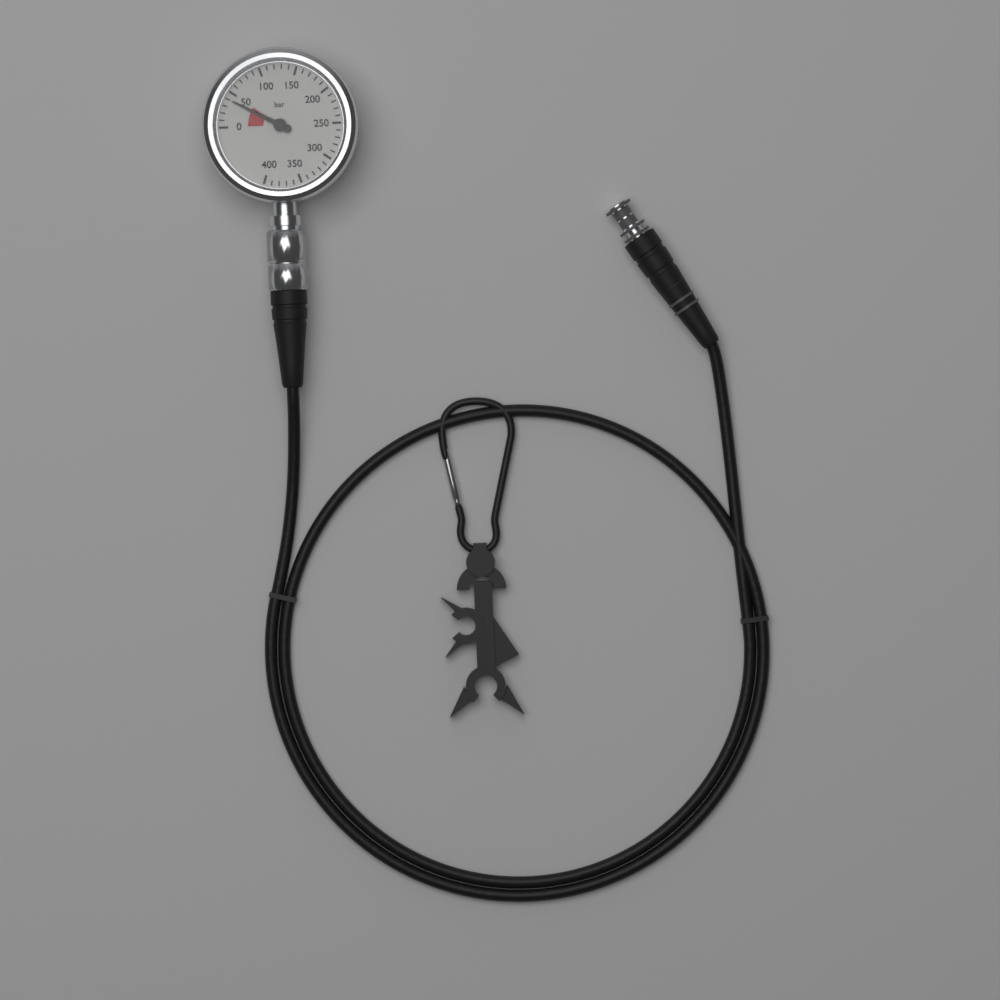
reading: 40 bar
